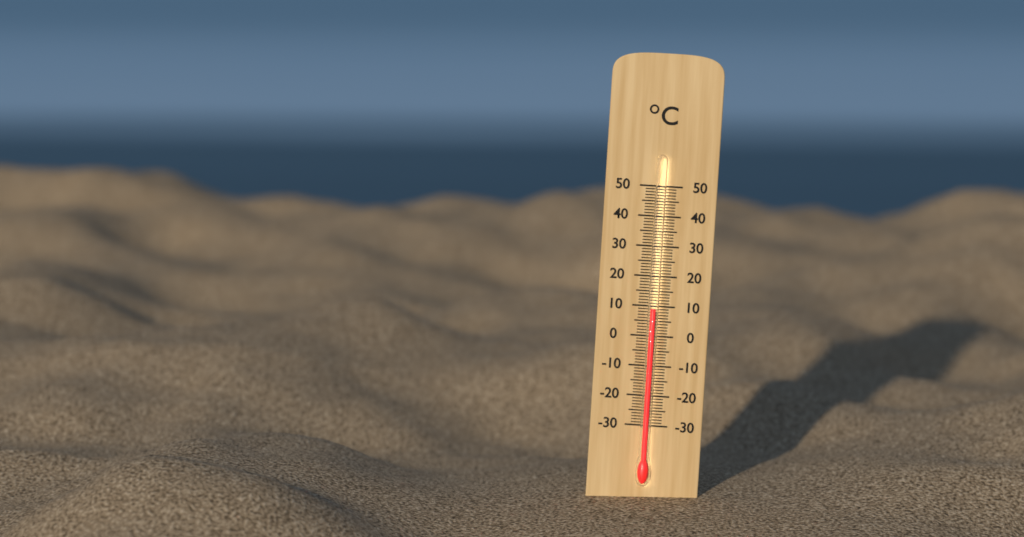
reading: 9 °C
